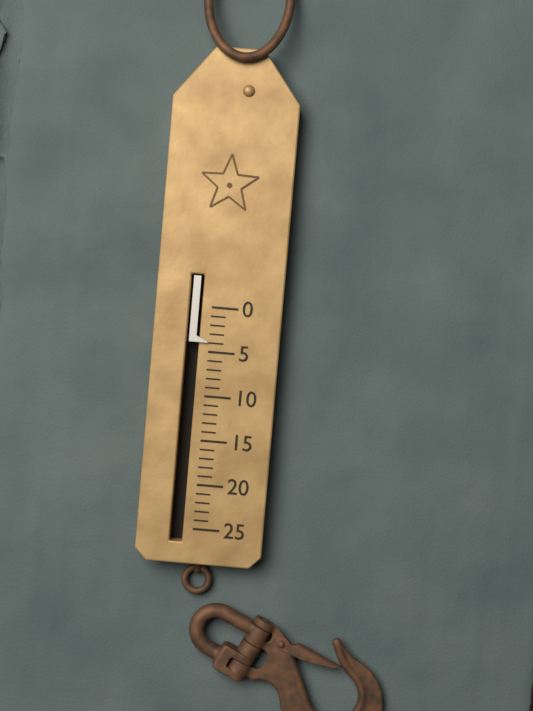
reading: 4 (no unit)
